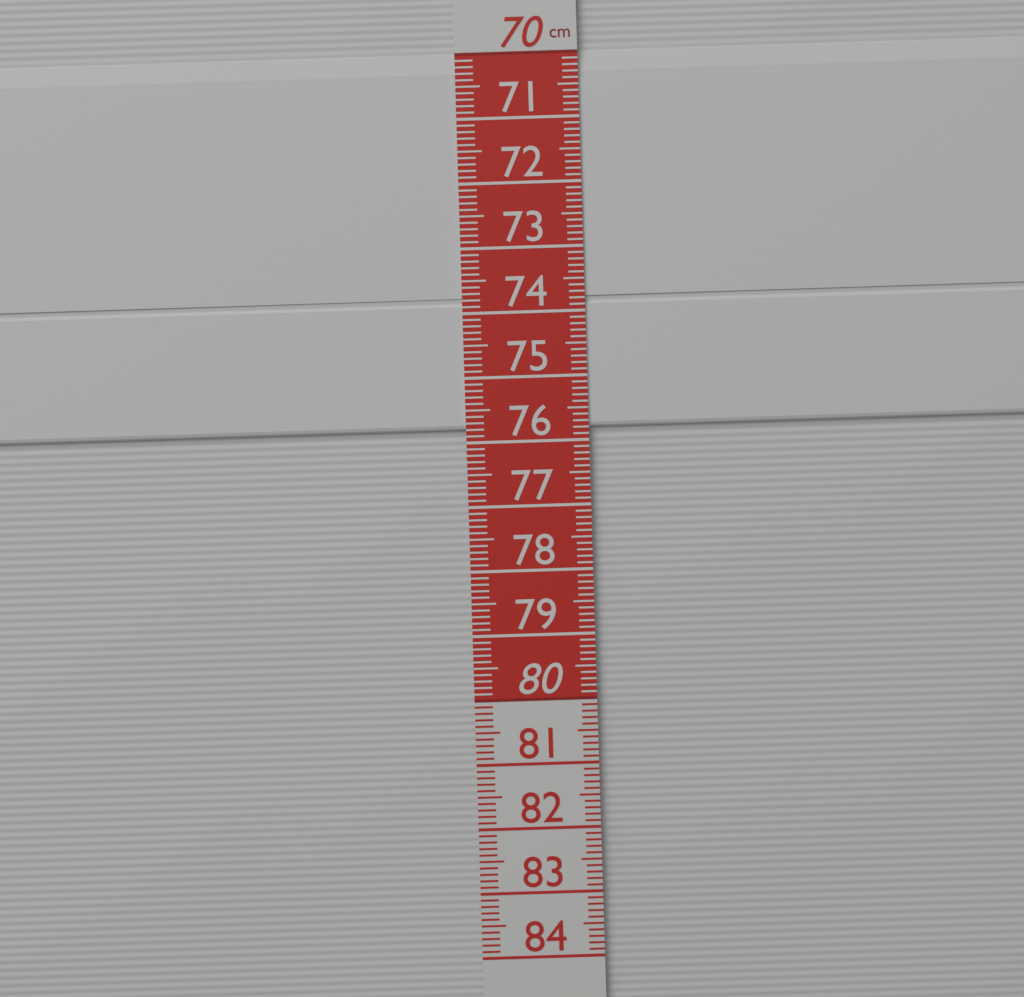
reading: 75.8 cm
